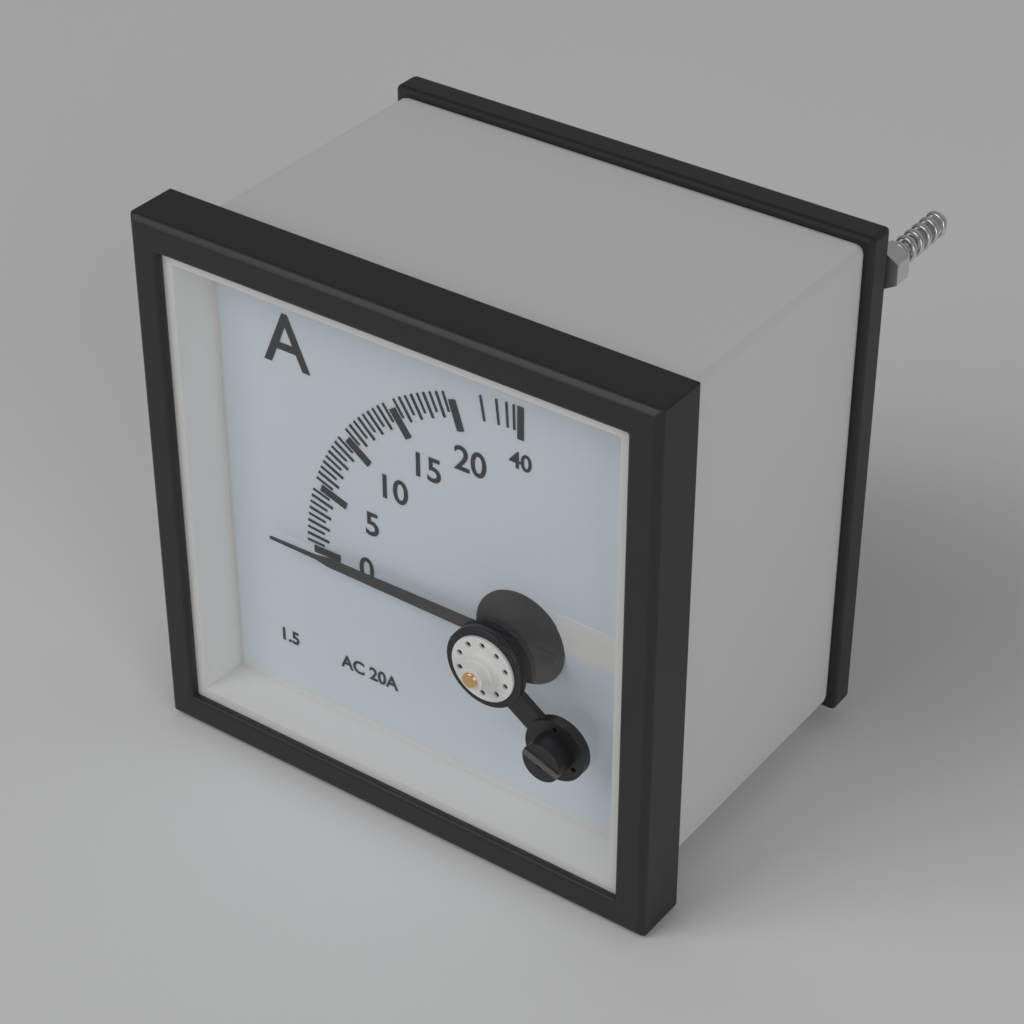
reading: 0.0 A
